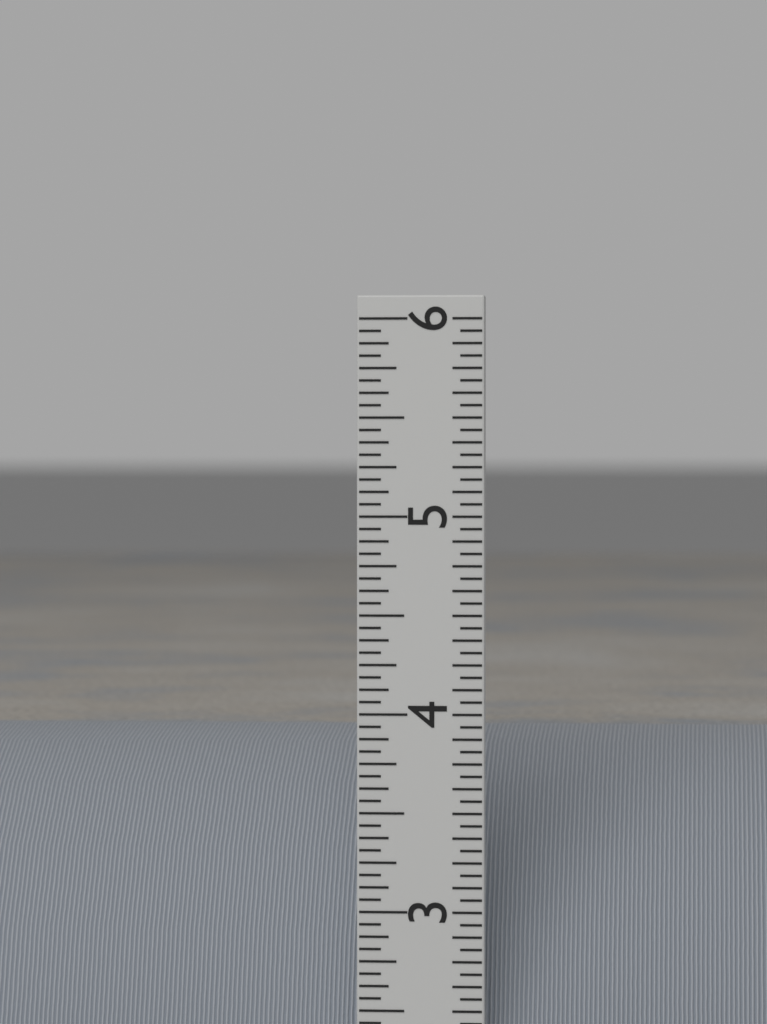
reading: 3.8125 in
